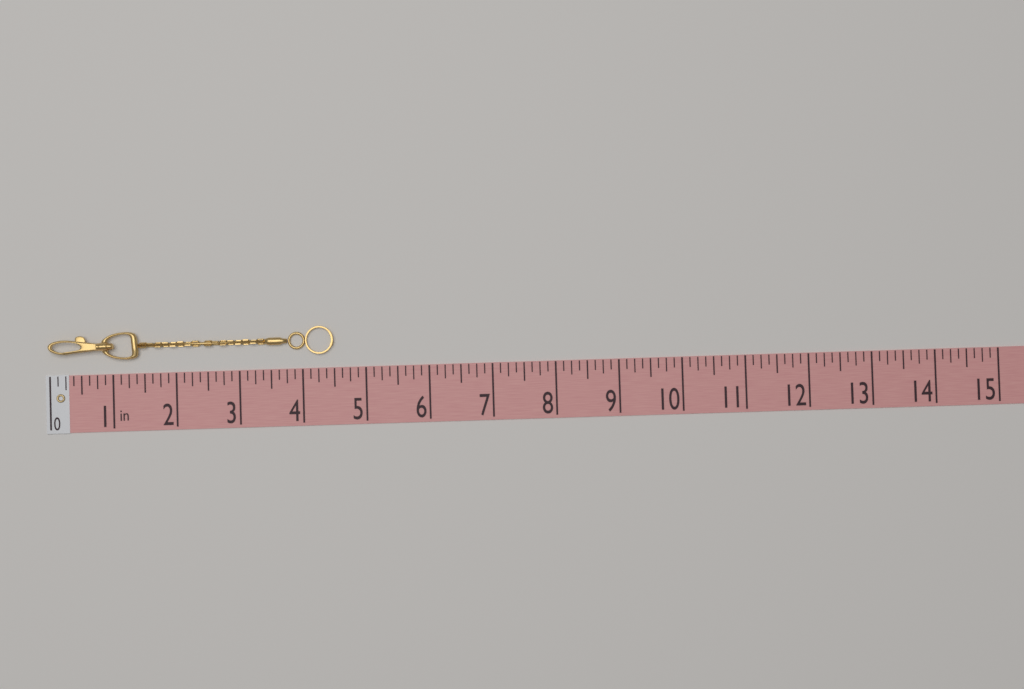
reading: 4.500 in
